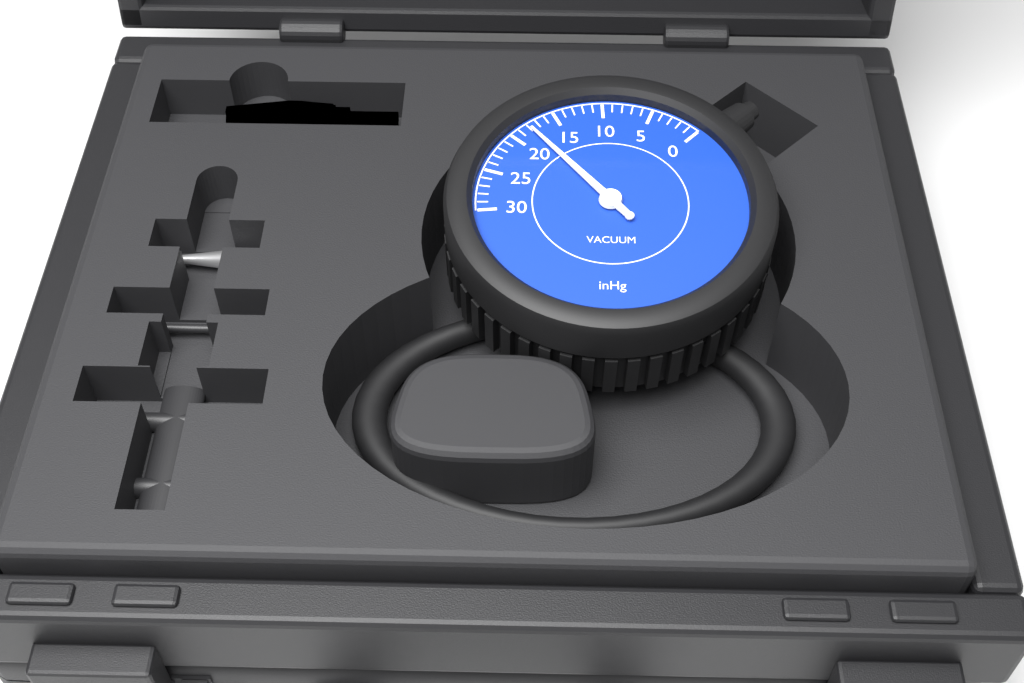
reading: 18 inHg
